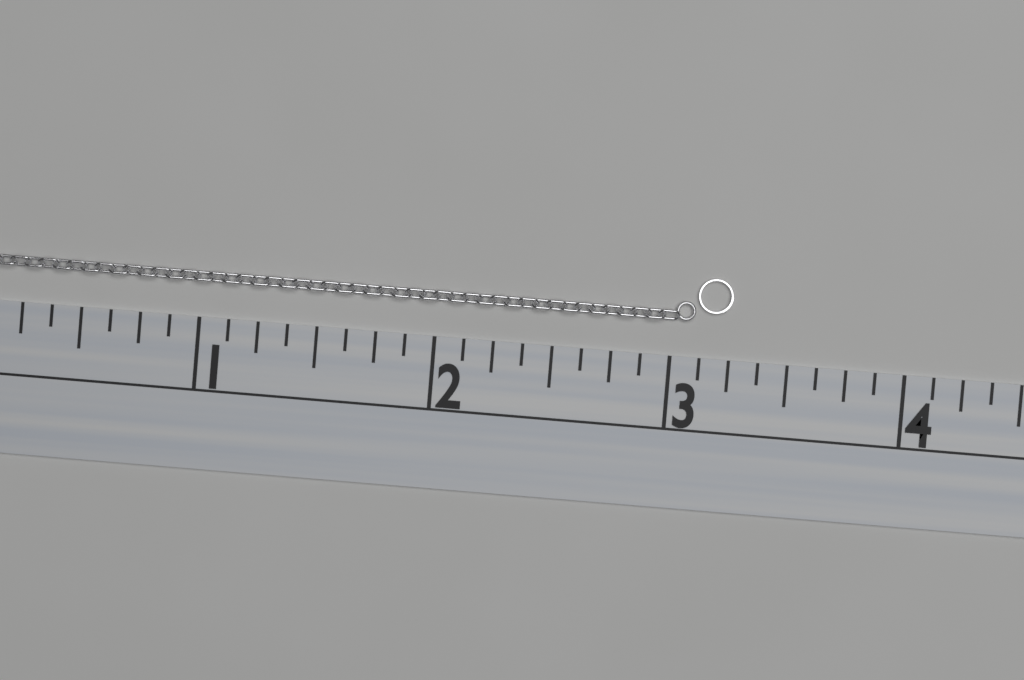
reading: 3.250 (no unit)
